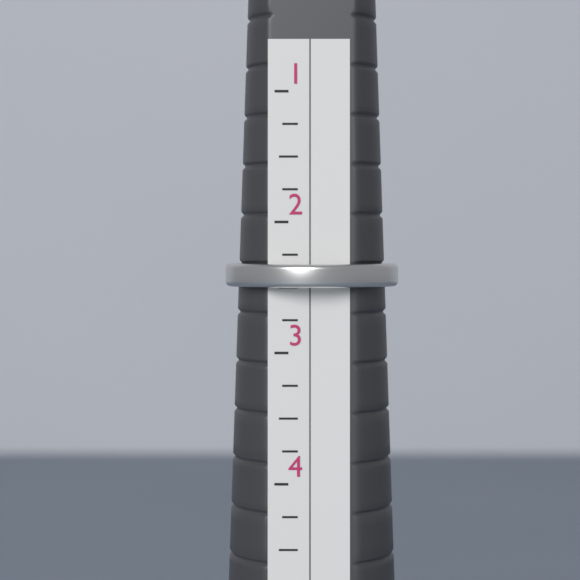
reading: 2.50 (no unit)
